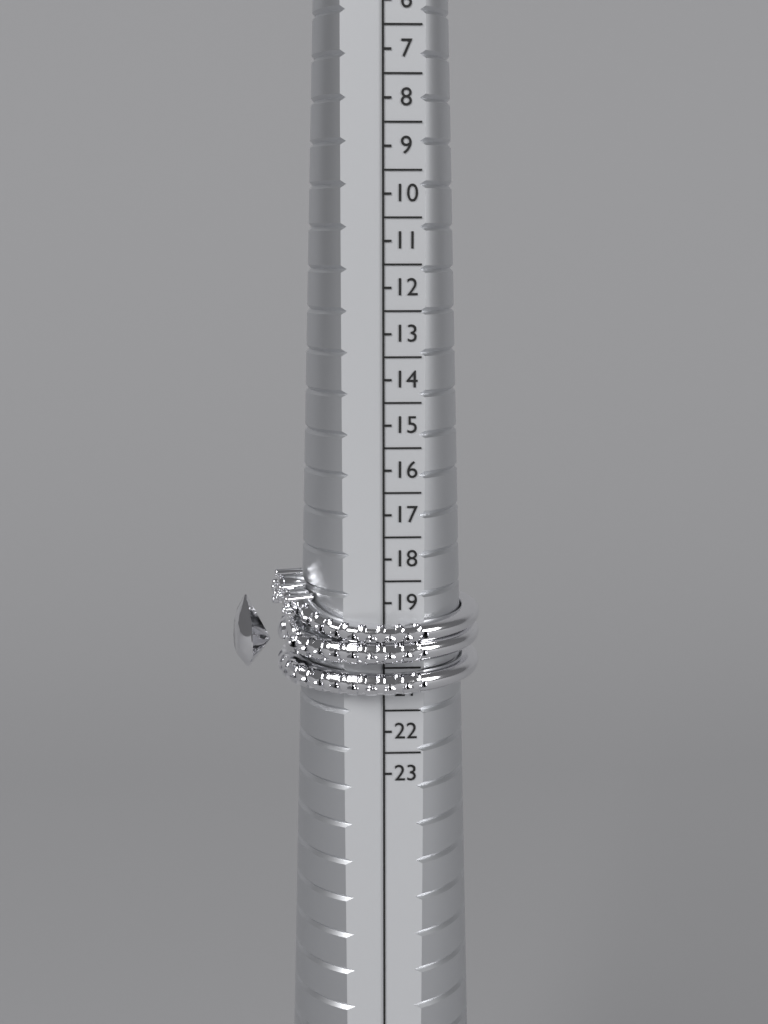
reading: 21.0 HK
